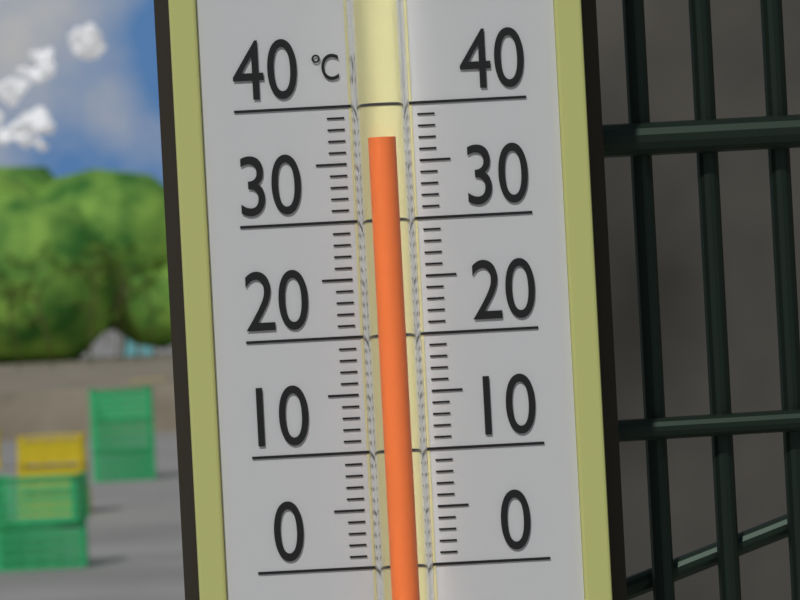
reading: 37 °C
